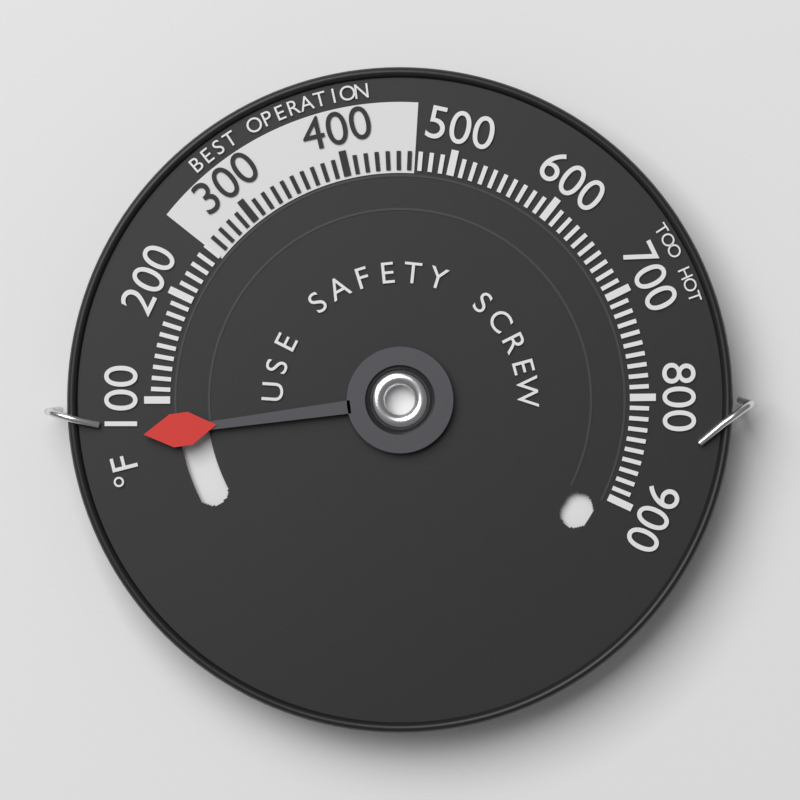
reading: 70 °F
